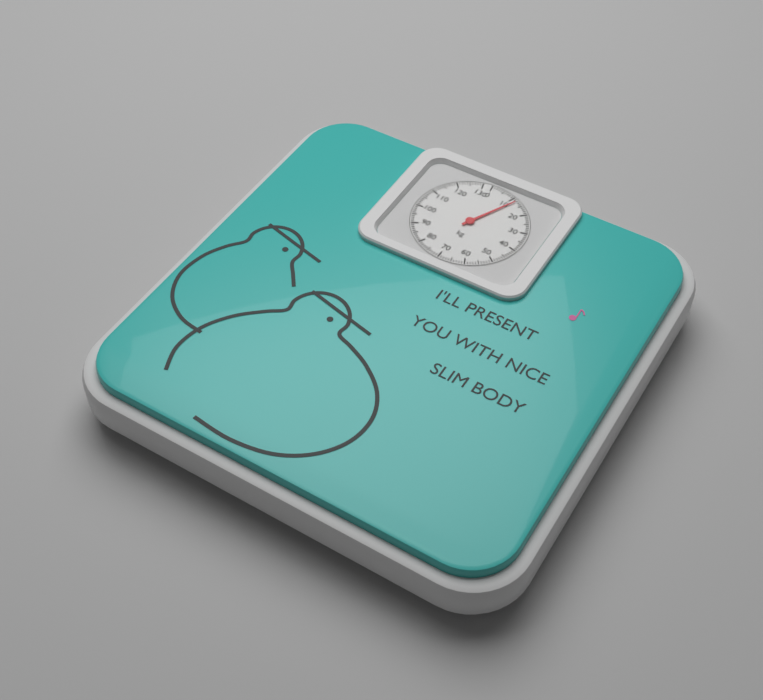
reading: 12 kg
